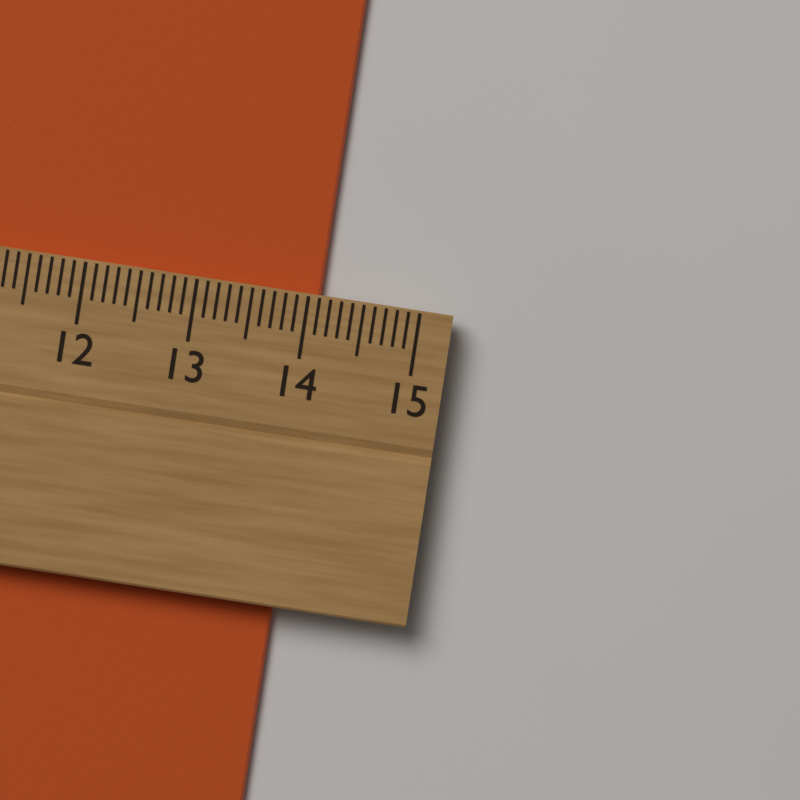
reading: 14.1 cm
